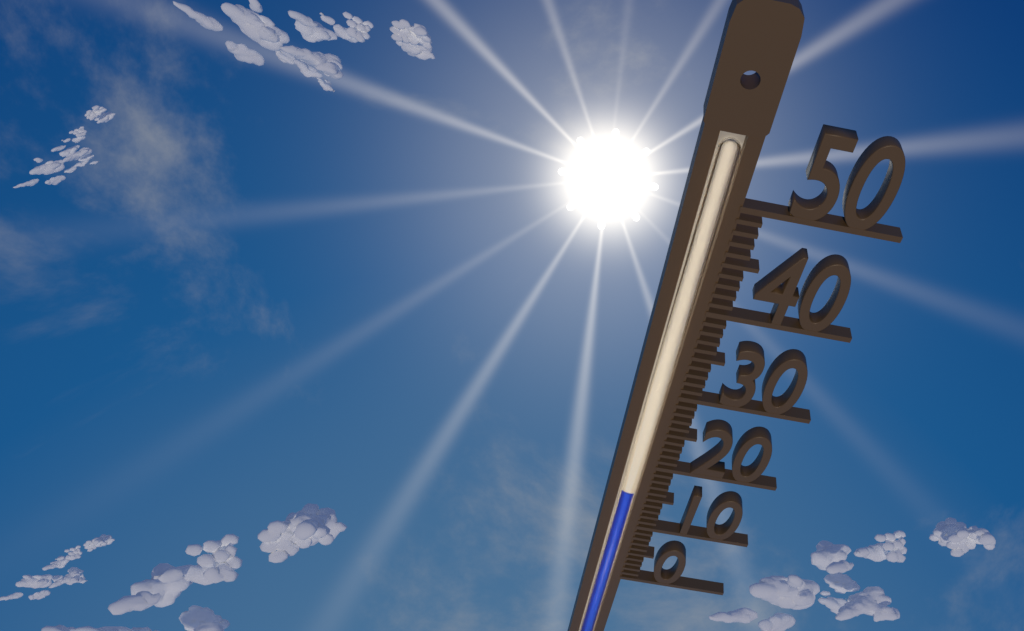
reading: 16 (no unit)
